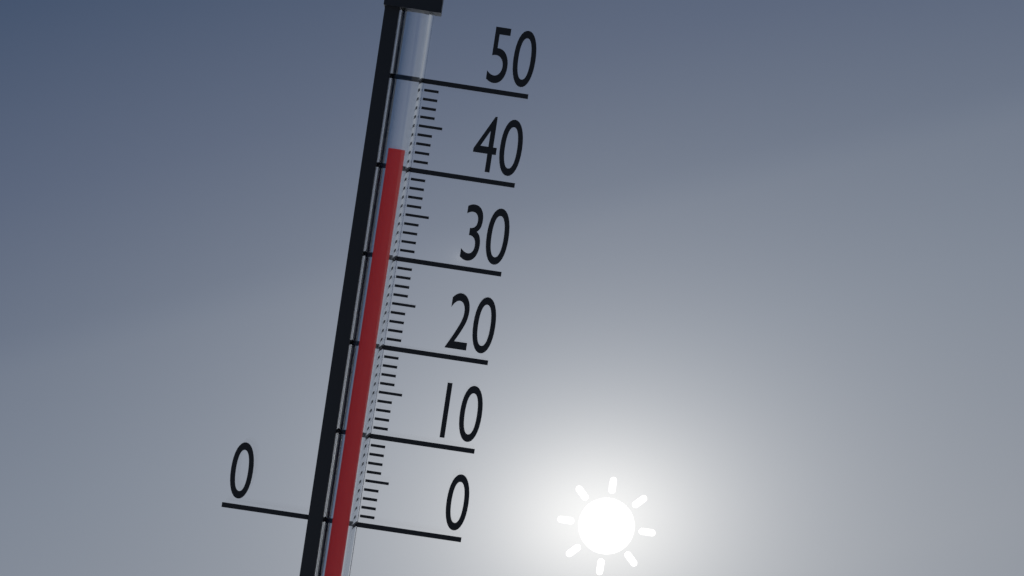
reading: 42 (no unit)
